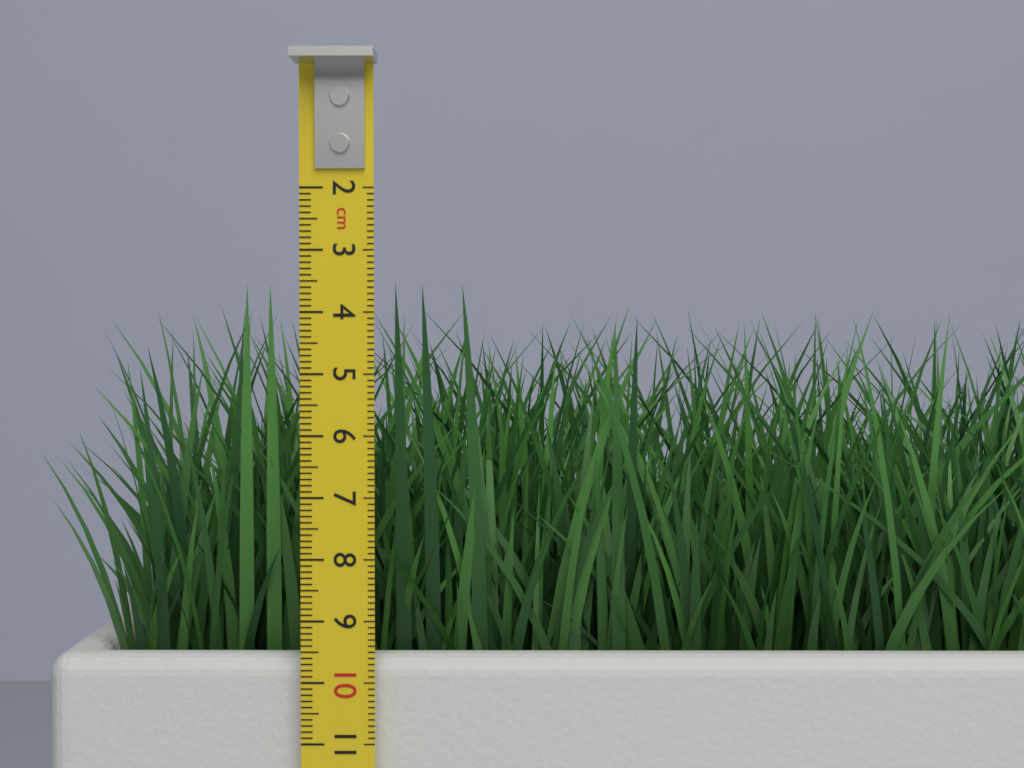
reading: 3.5 cm
